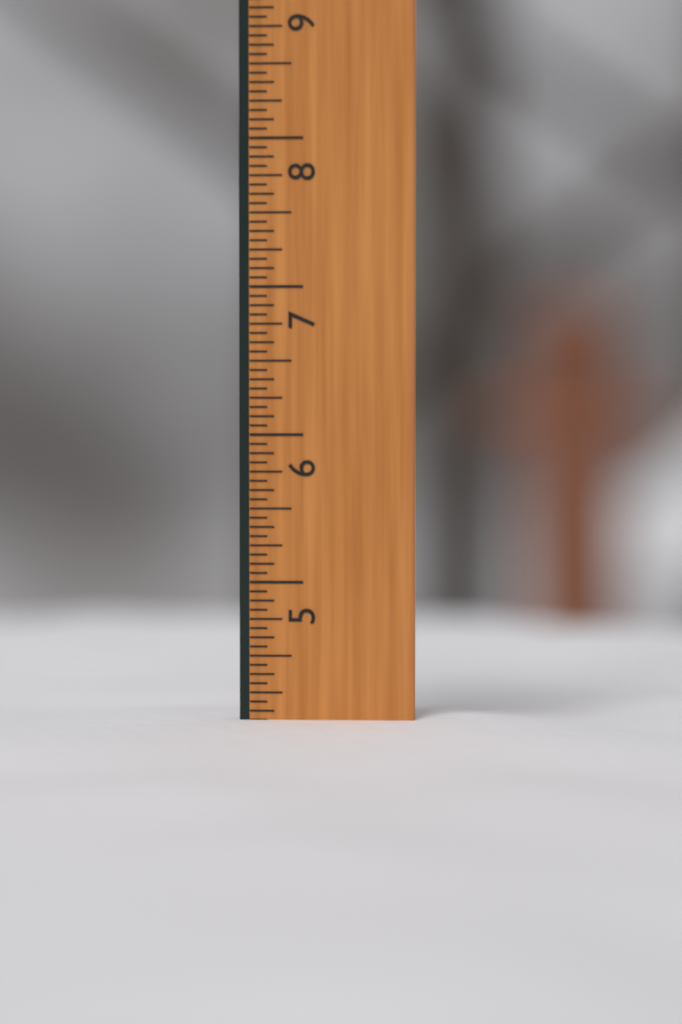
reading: 4.0625 in
